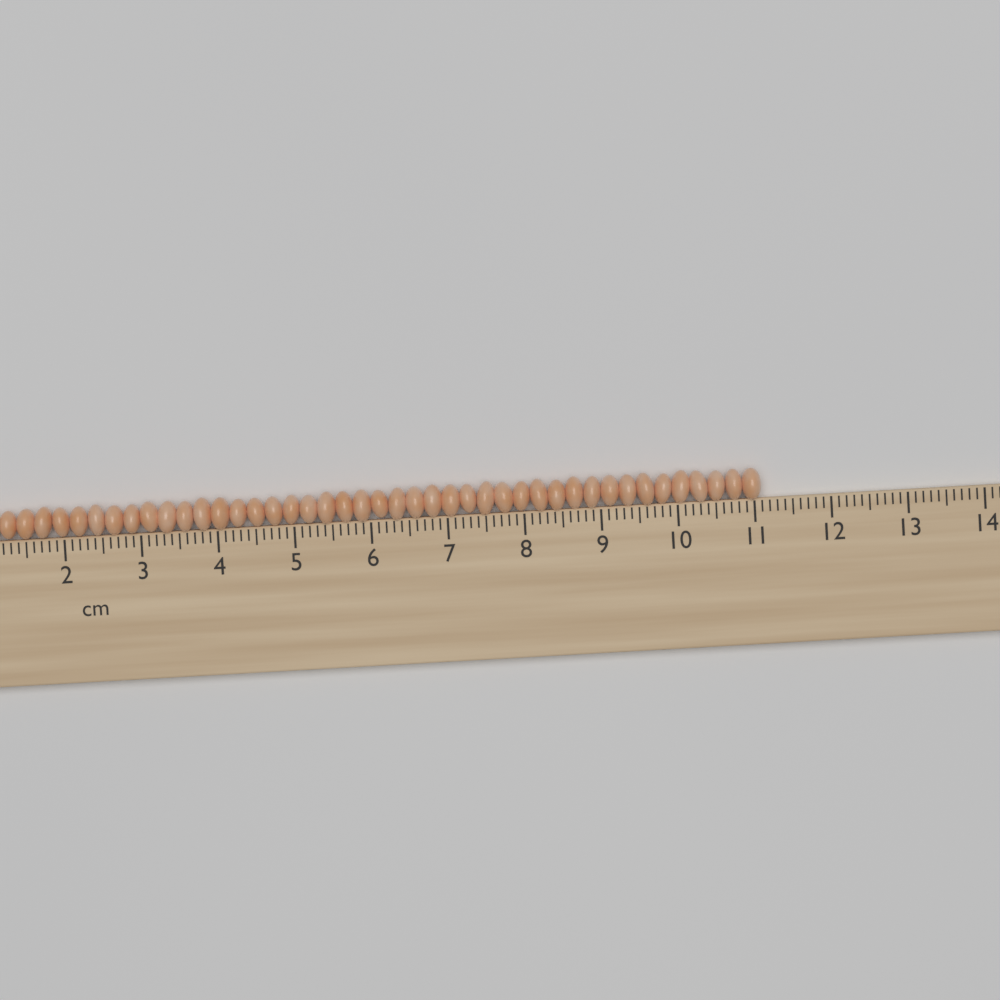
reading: 11.1 cm
